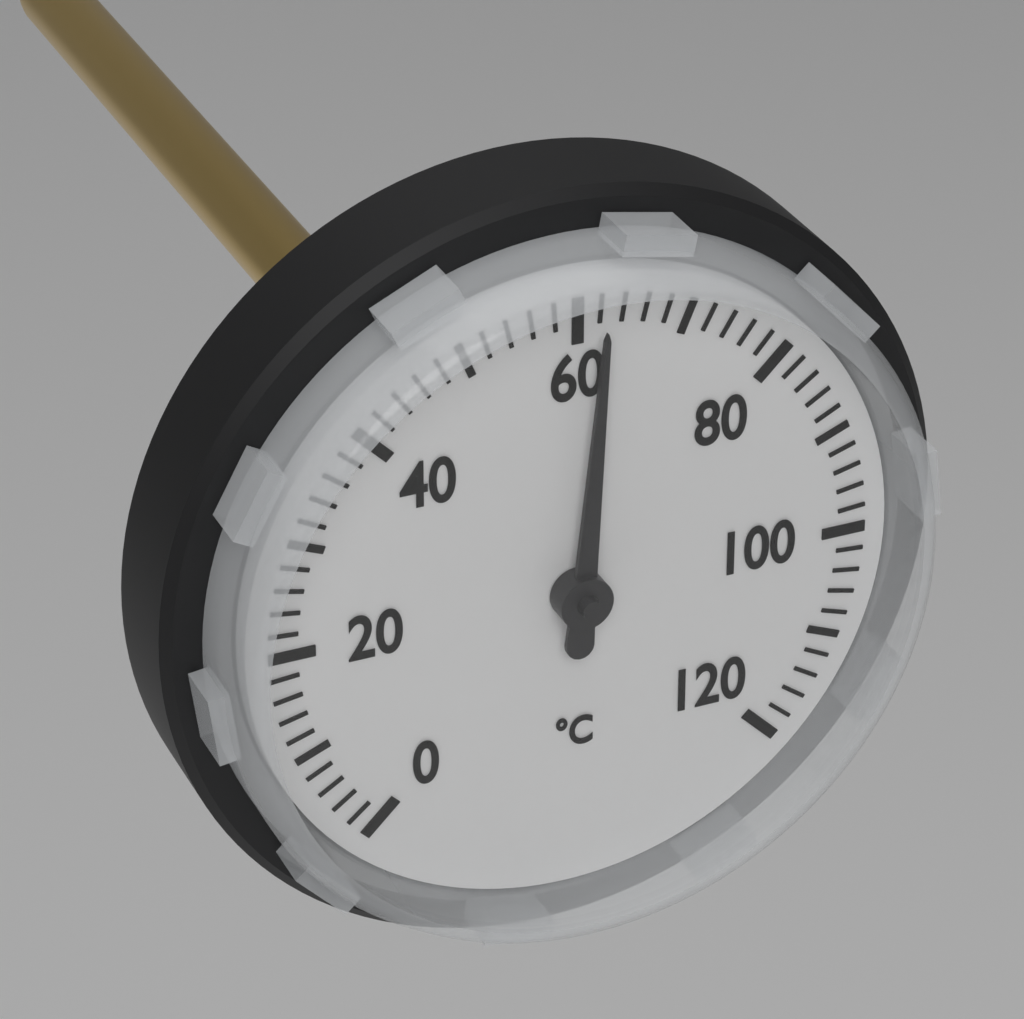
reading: 62 °C
